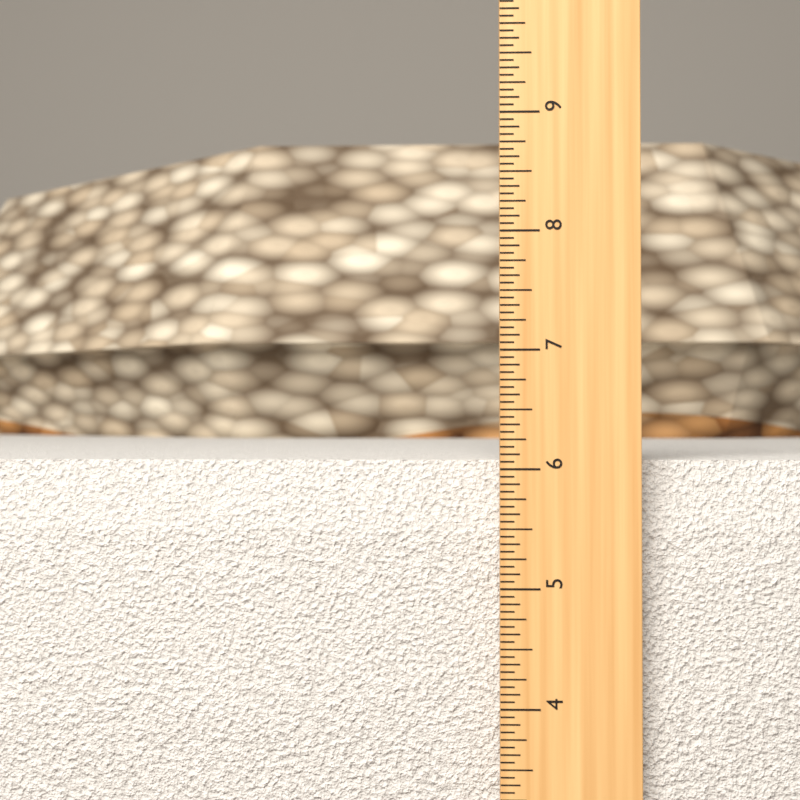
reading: 6.0625 in
